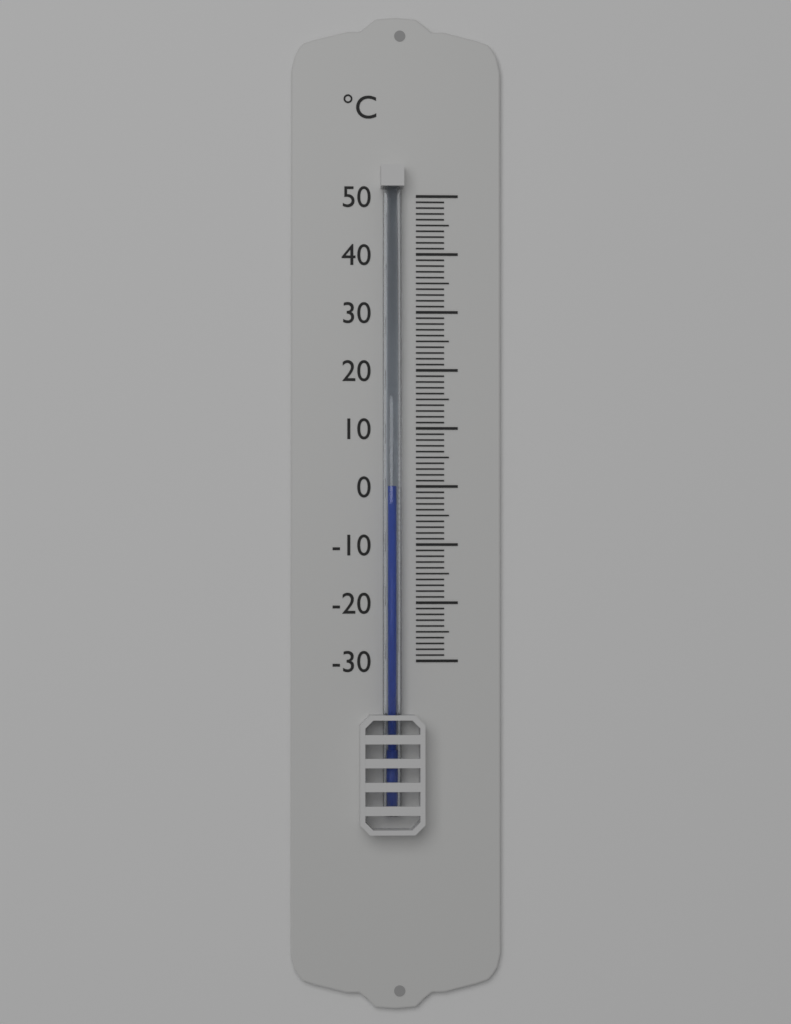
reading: 0 °C
